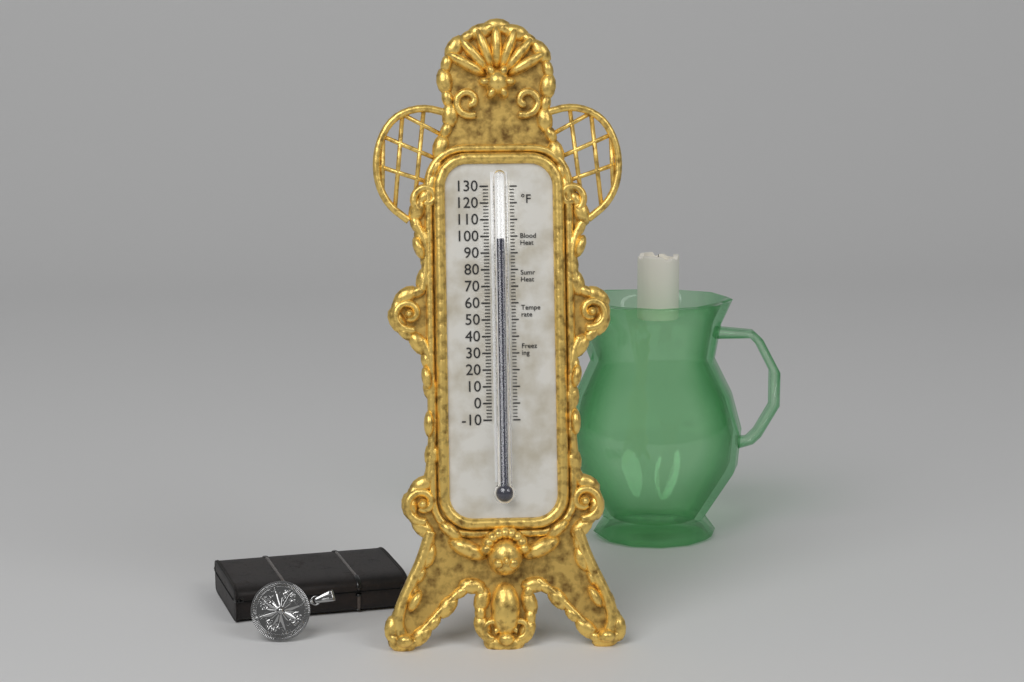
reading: 98 °F
